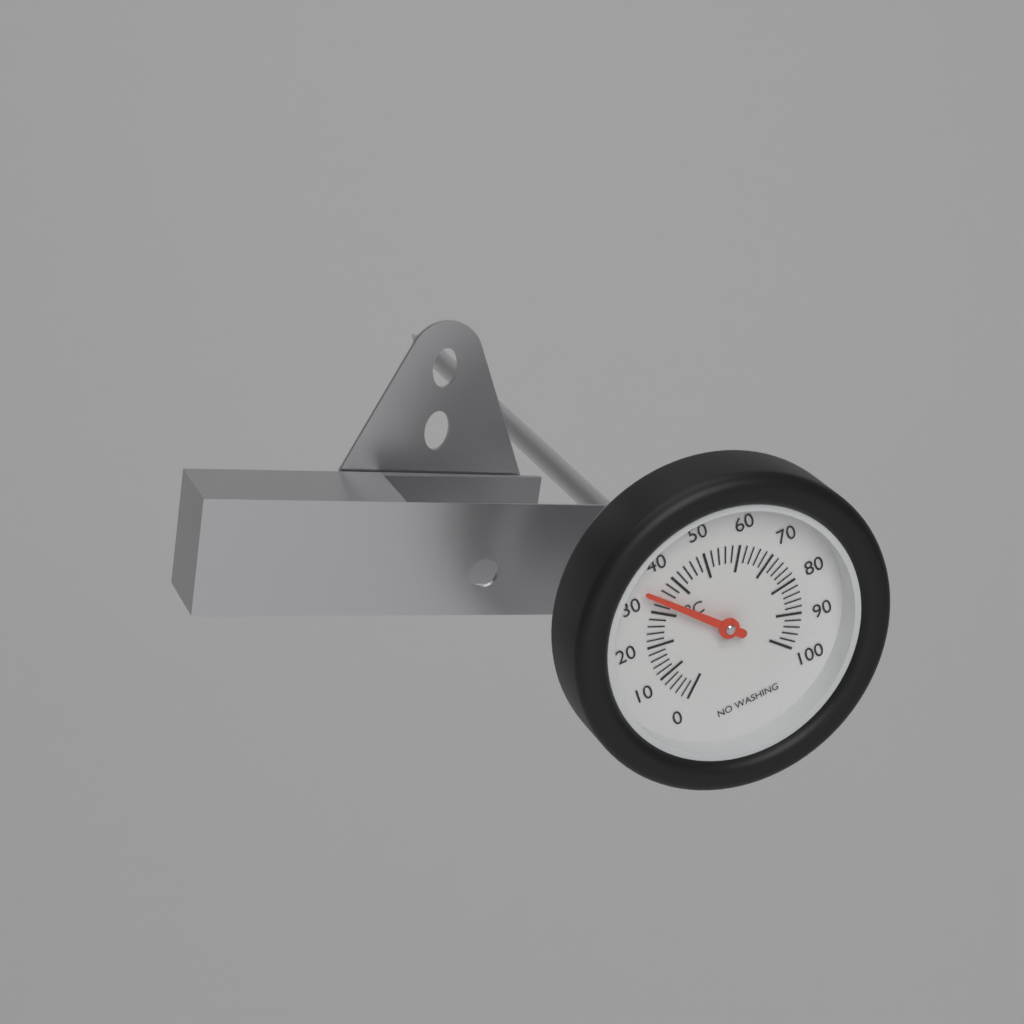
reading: 34 °C
